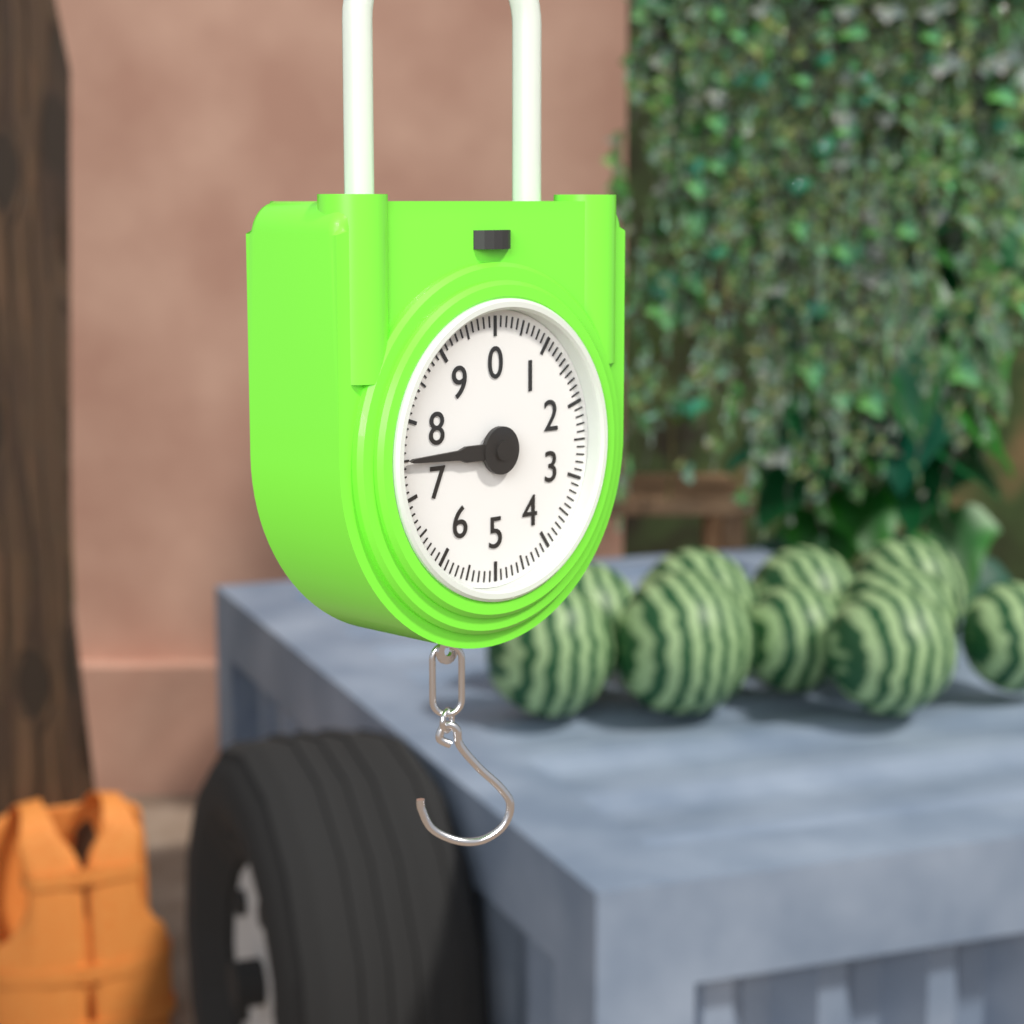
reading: 7.5 (no unit)
